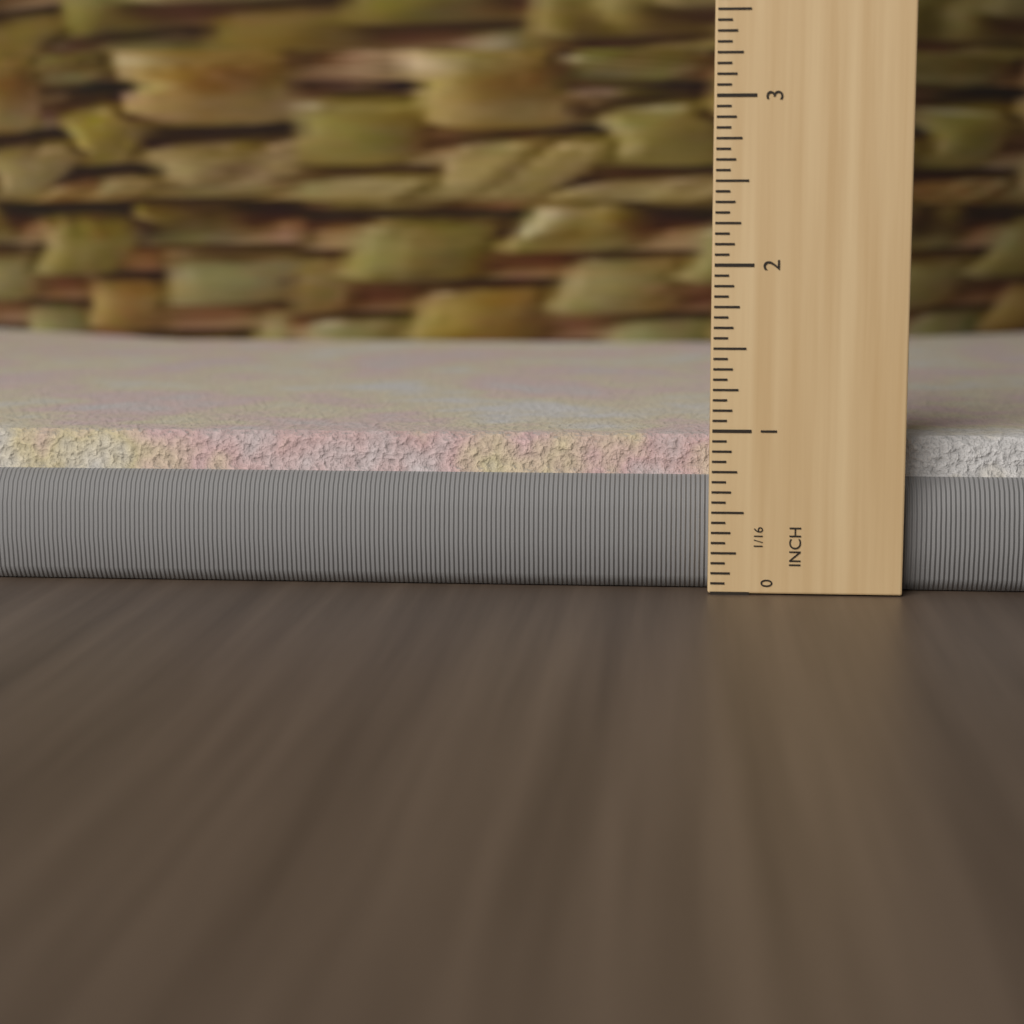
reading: 0.9375 in
